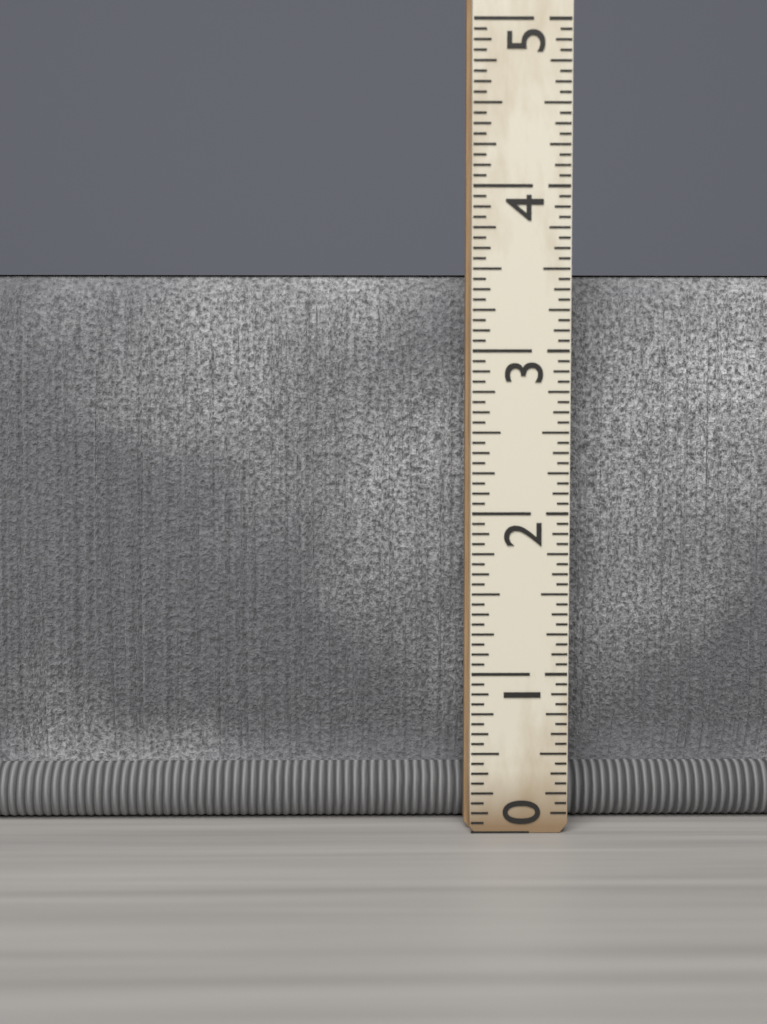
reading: 3.5000 (no unit)
